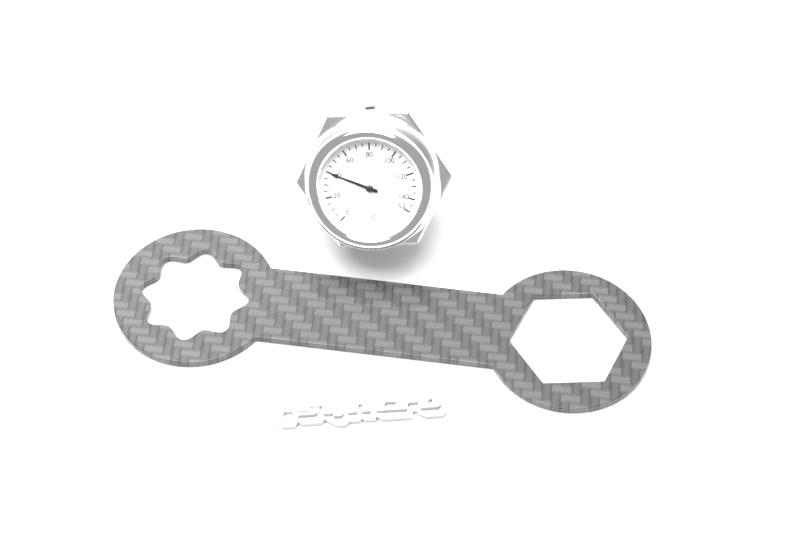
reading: 40 °C
